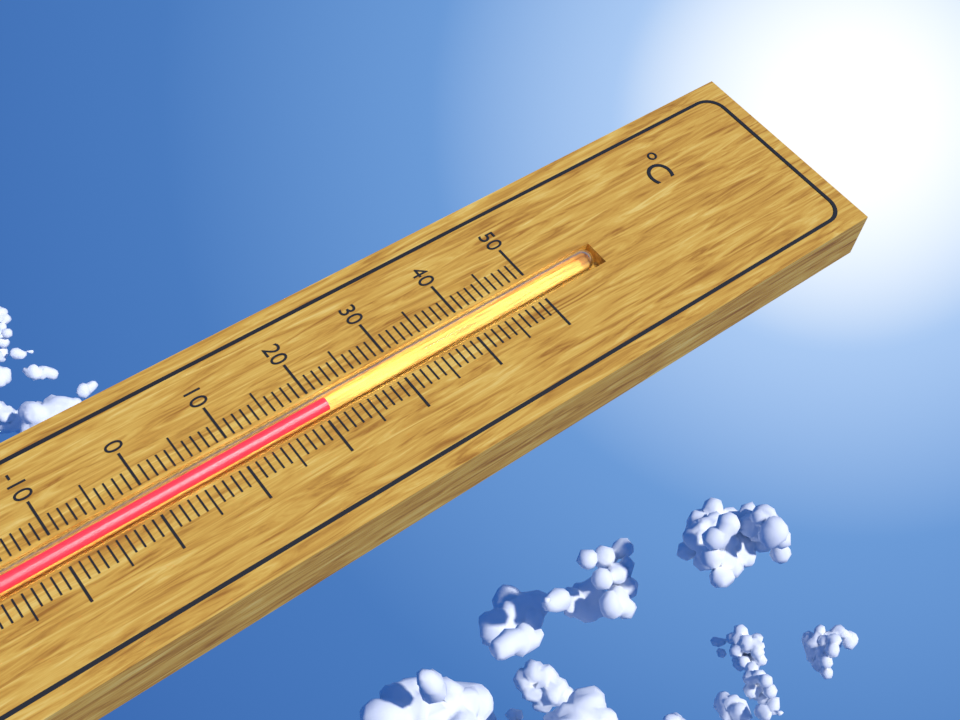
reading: 21 °C
